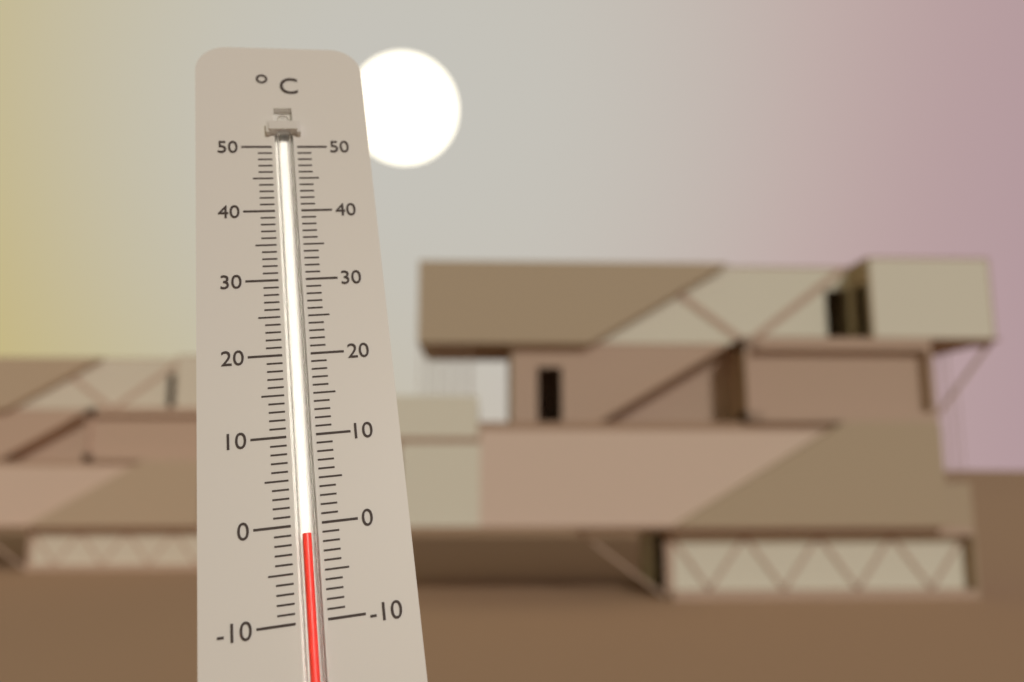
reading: -1 °C
